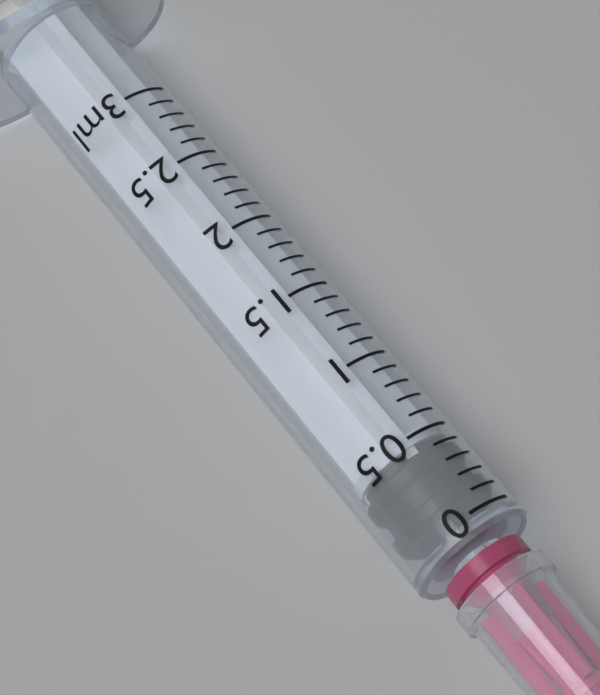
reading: 0.1 ml
